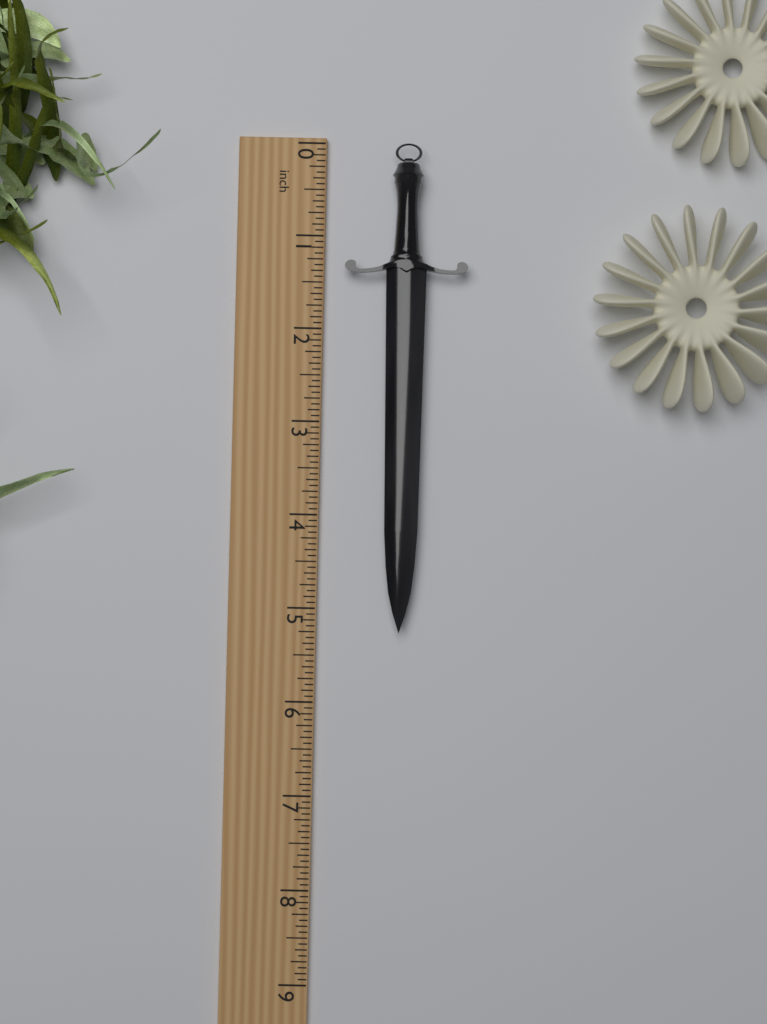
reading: 5.2500 inch
